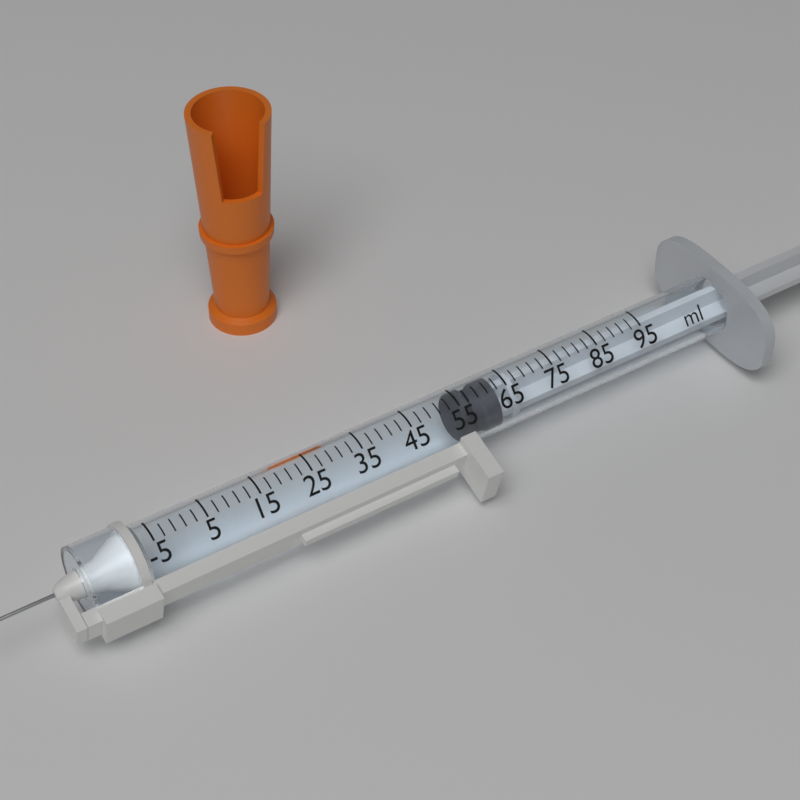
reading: 55 ml
